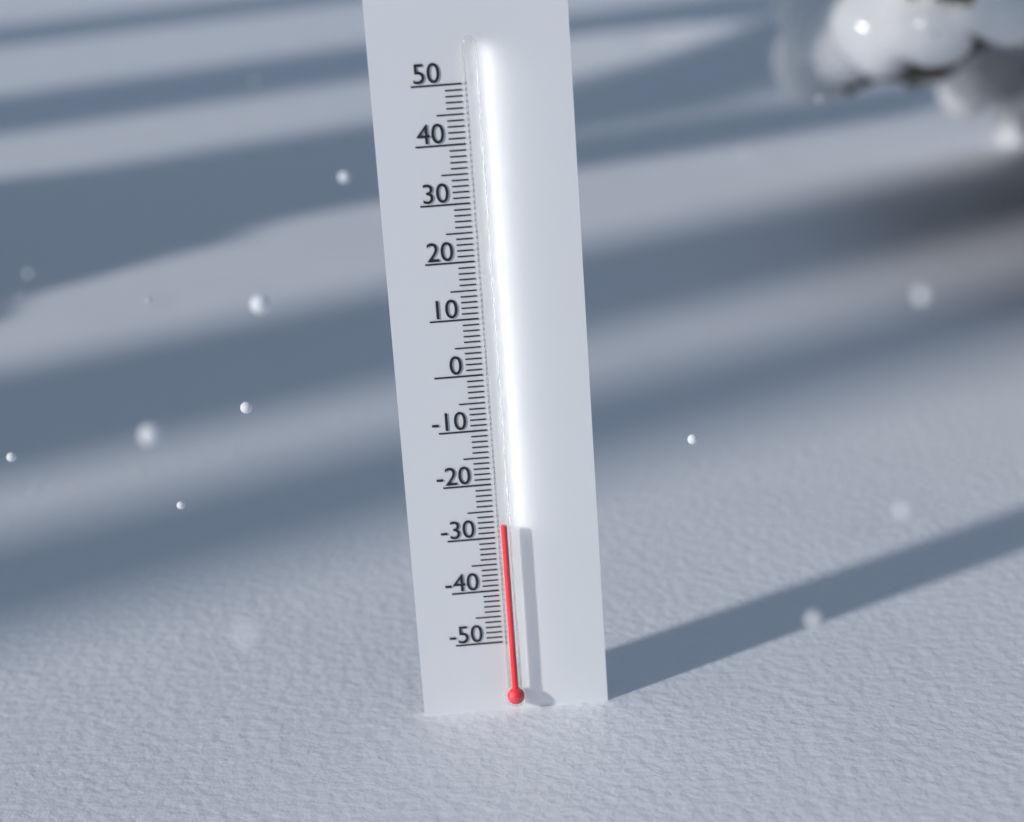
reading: -27 (no unit)
